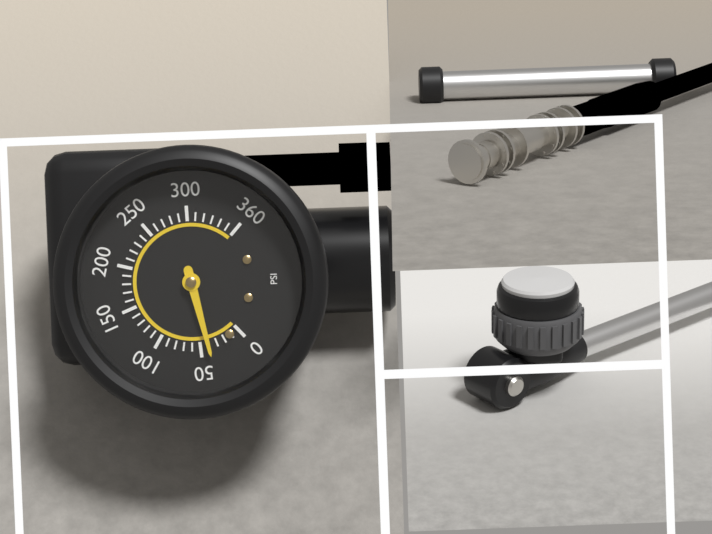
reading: 40 psi
